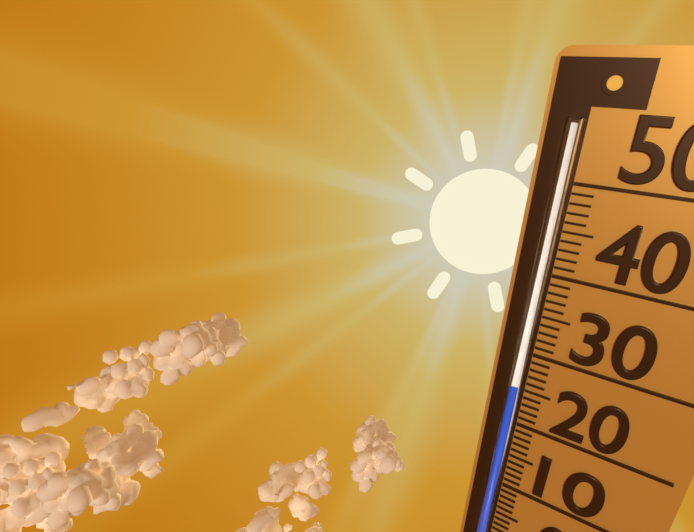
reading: 26 (no unit)
